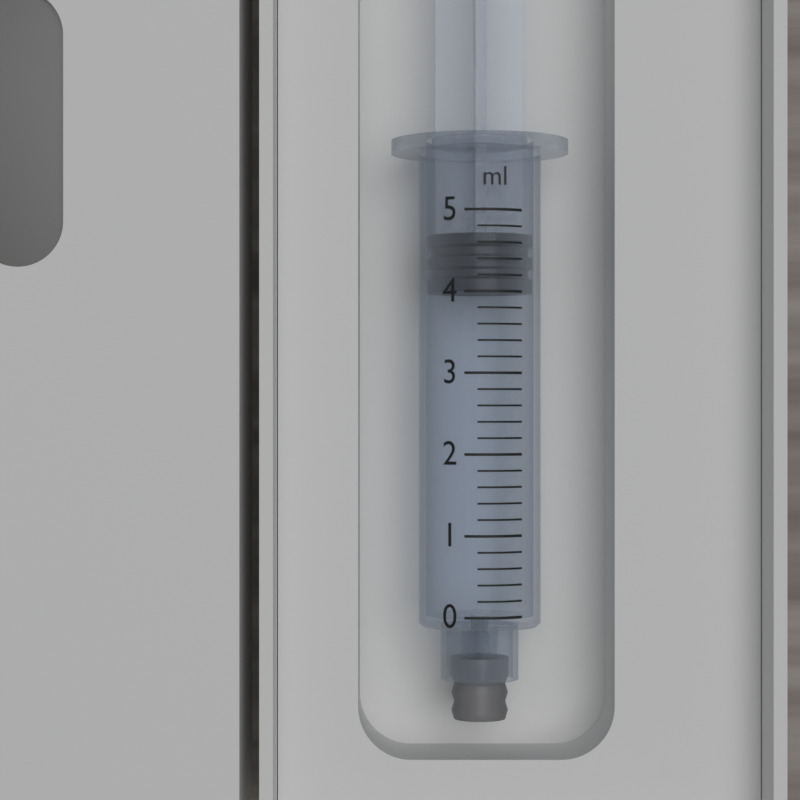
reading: 4.0 ml
